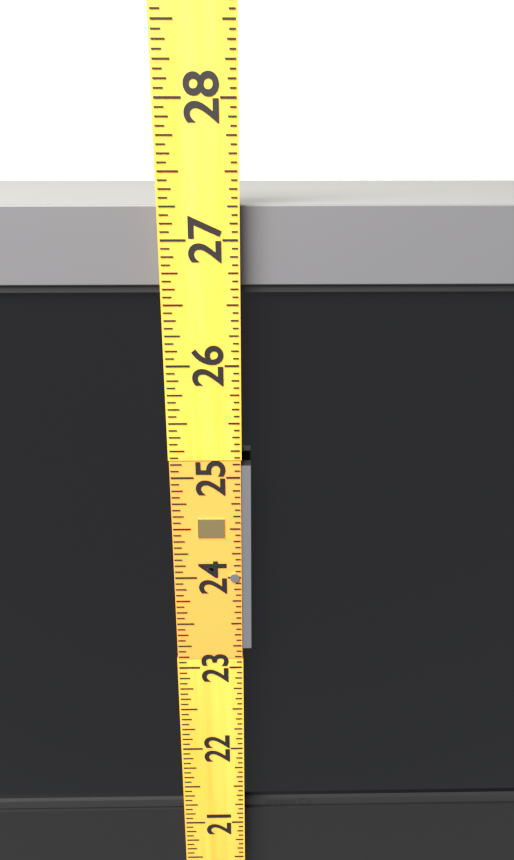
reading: 27.2500 (no unit)
